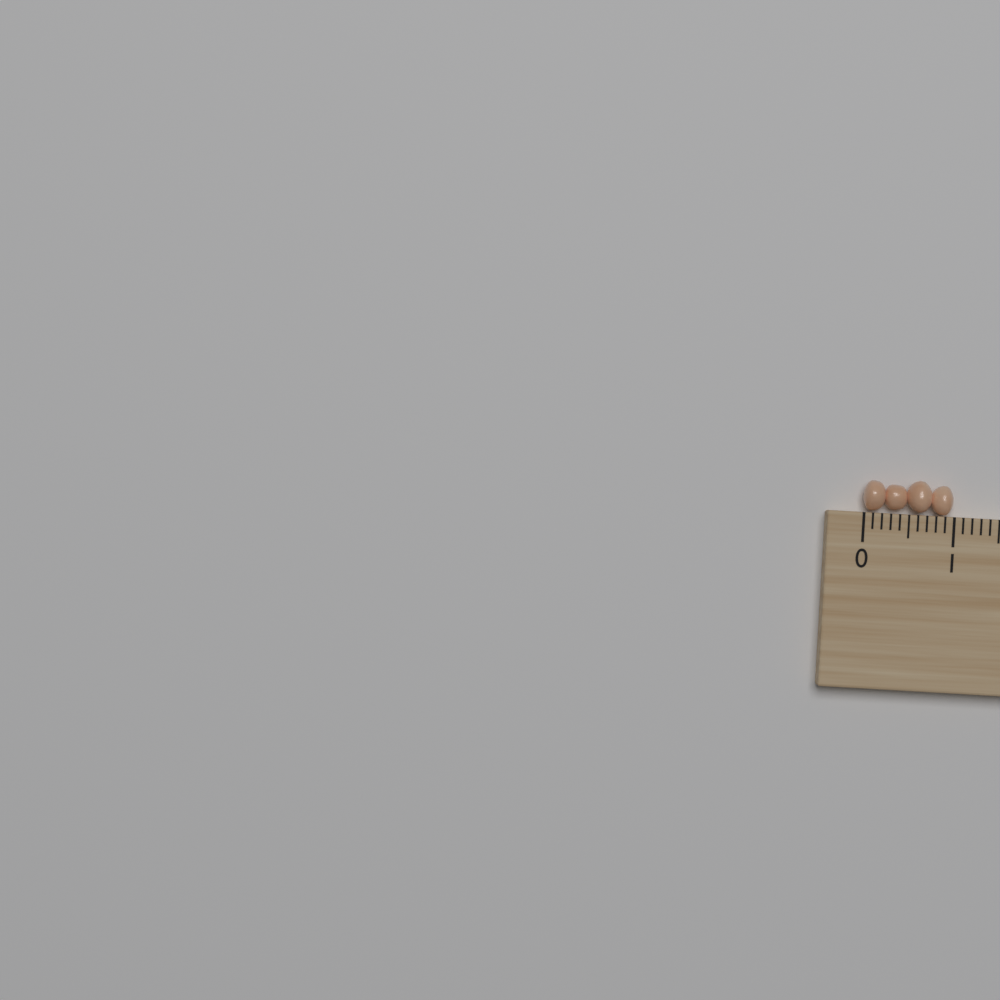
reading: 1.0 (no unit)
